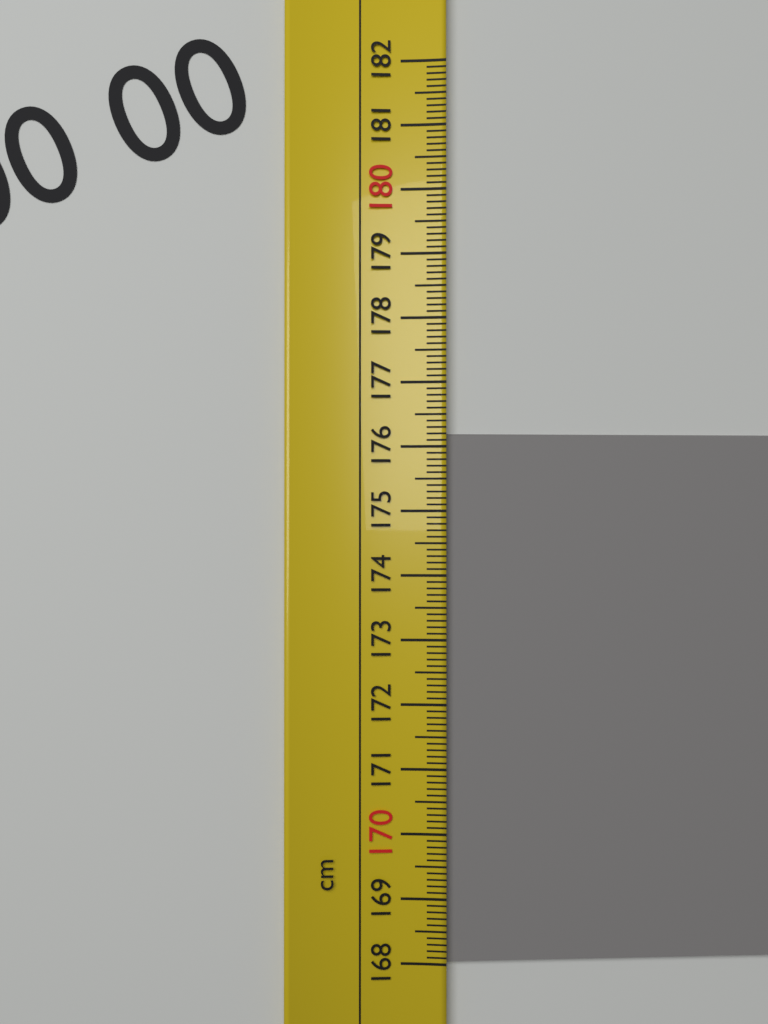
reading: 176.2 cm
